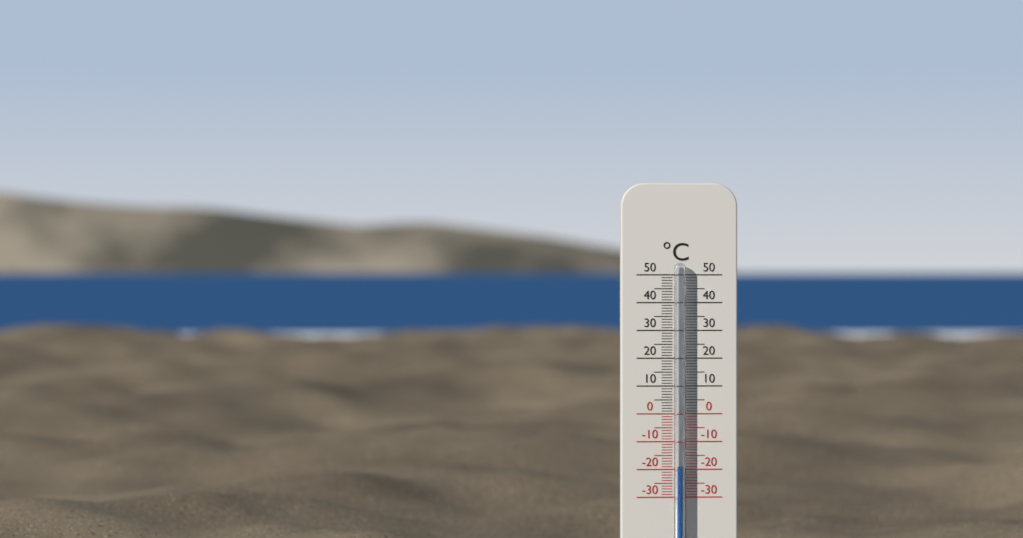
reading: -19 °C
